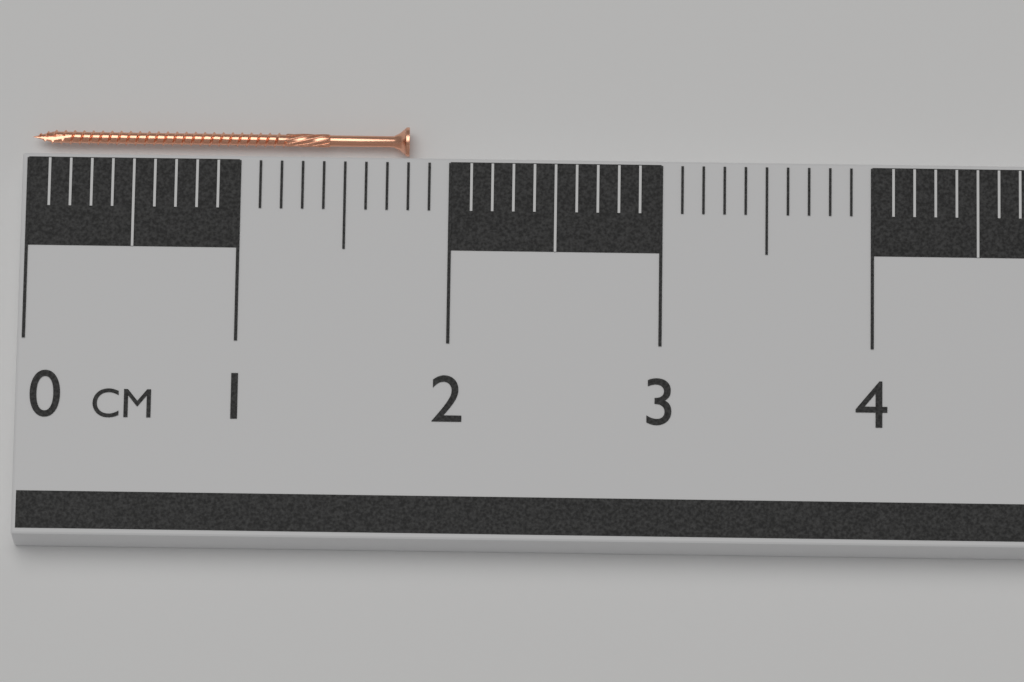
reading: 1.8 cm
